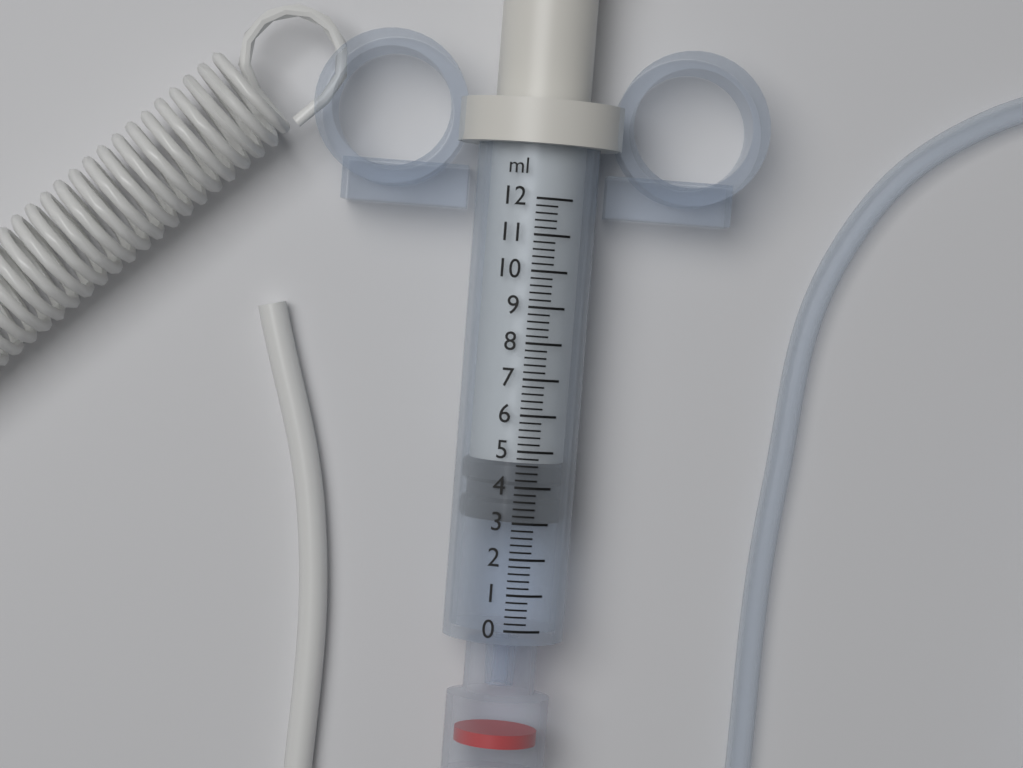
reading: 3.0 ml
